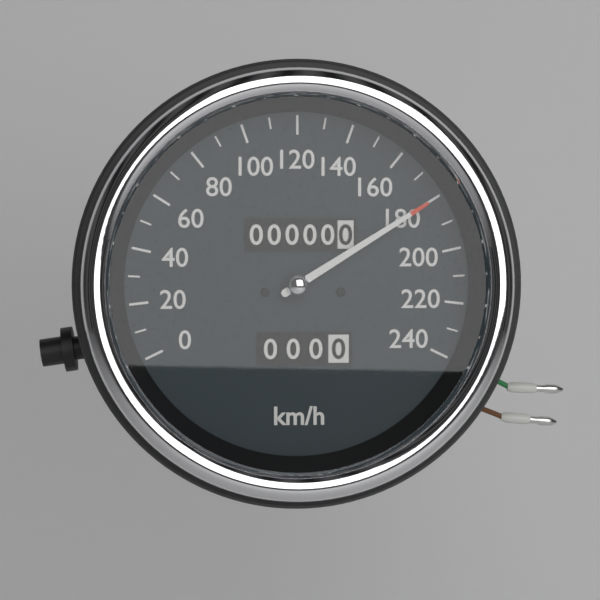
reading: 180 km/h
